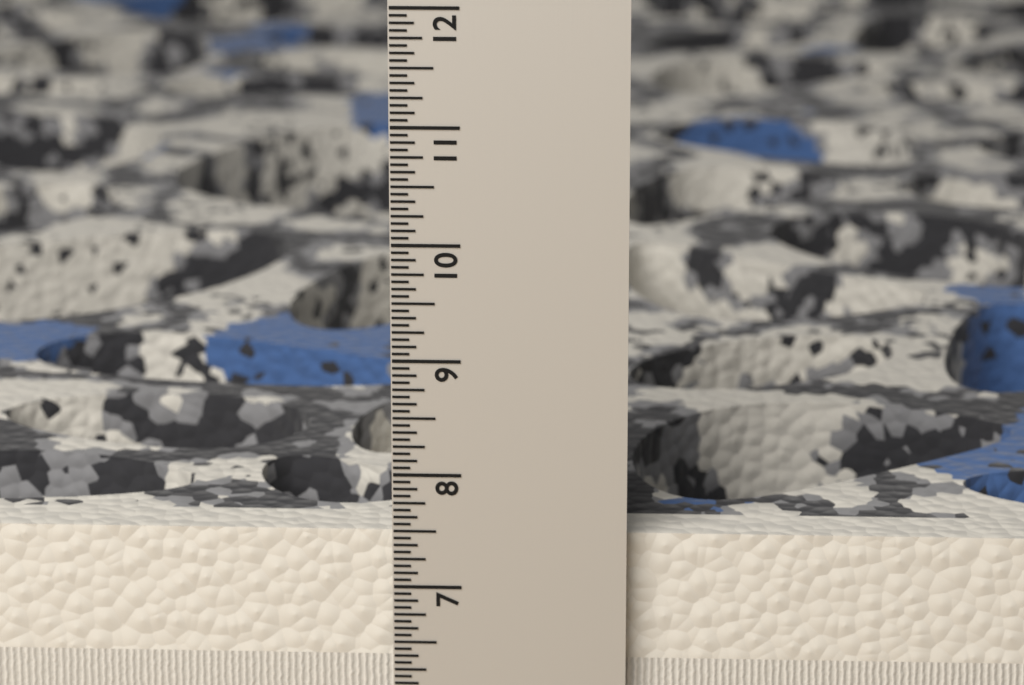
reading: 7.4375 in
